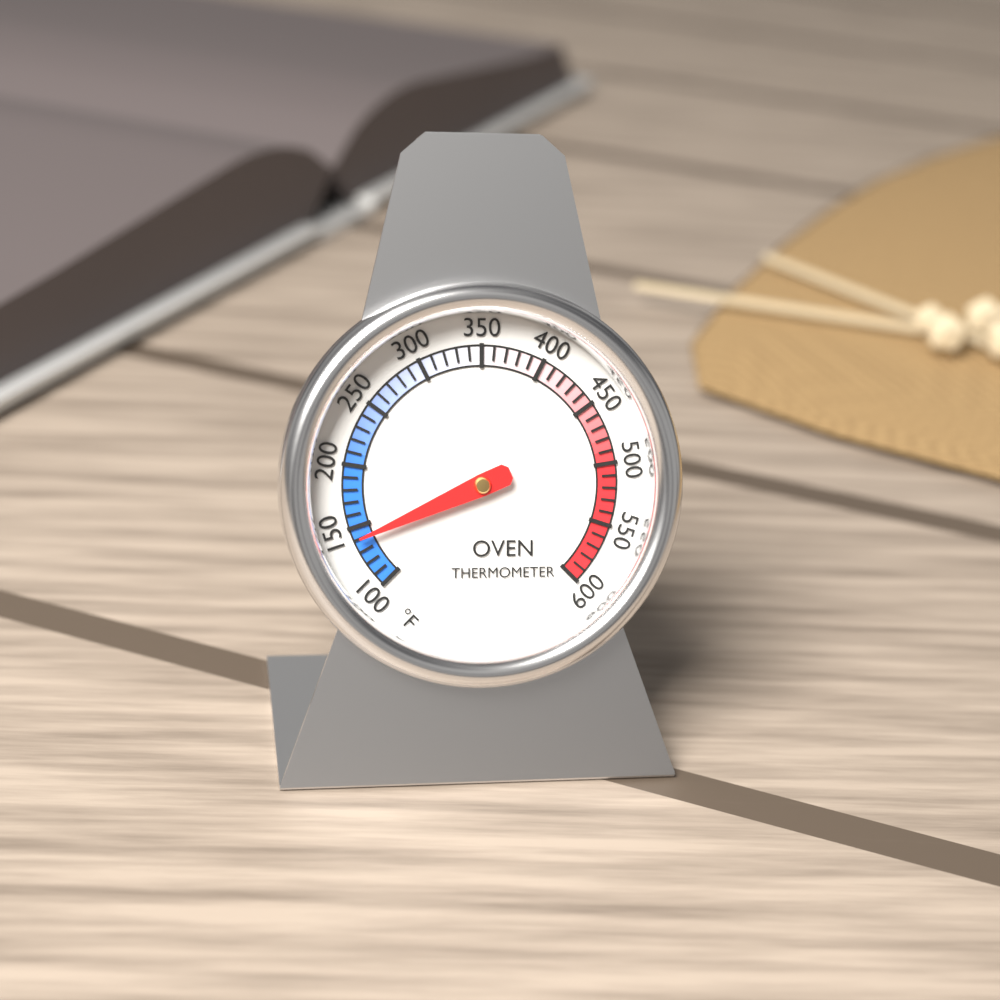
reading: 140 °F
